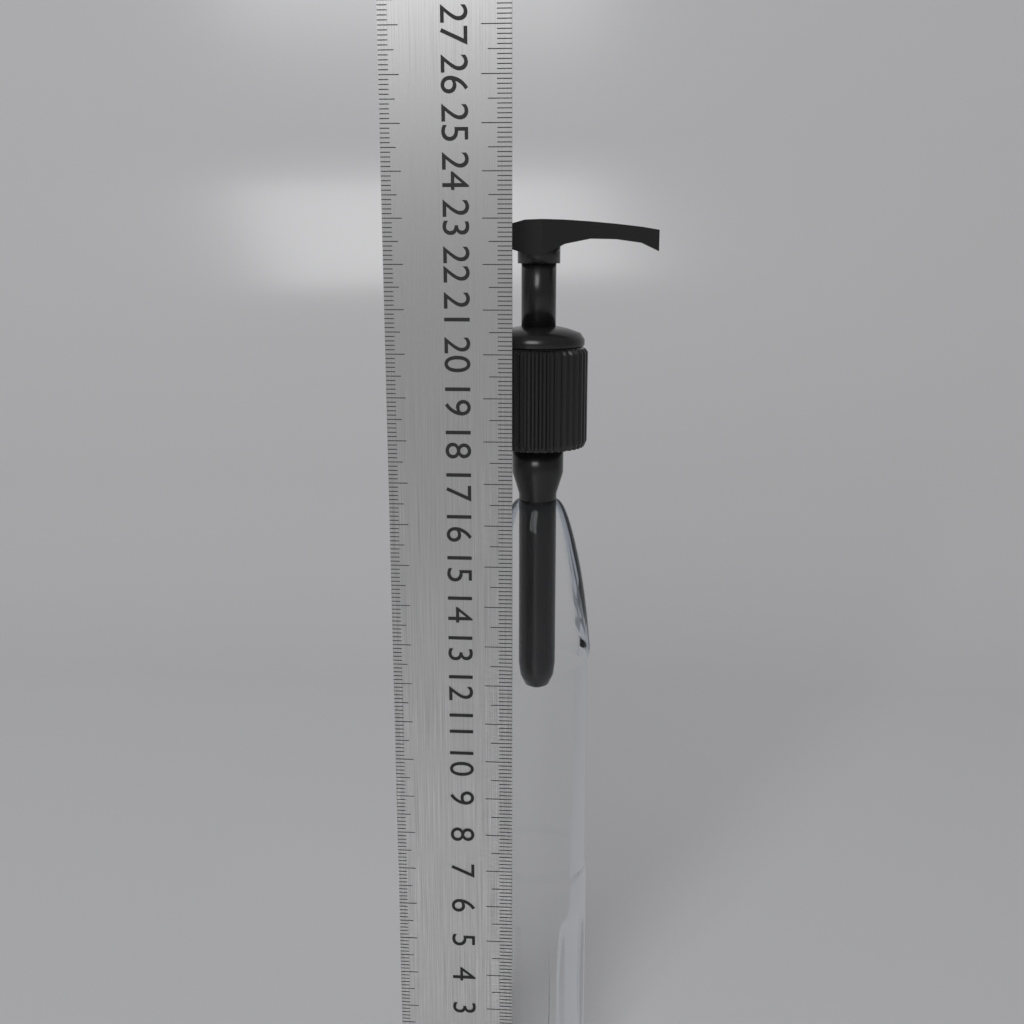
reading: 23.0 cm
